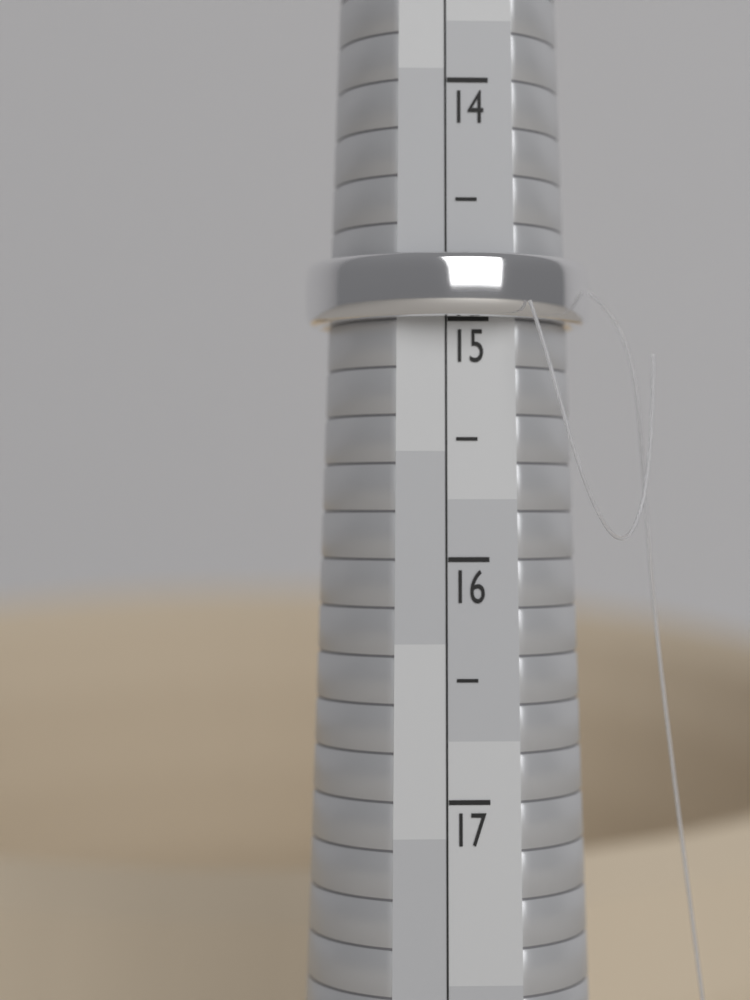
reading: 15.0 (no unit)
